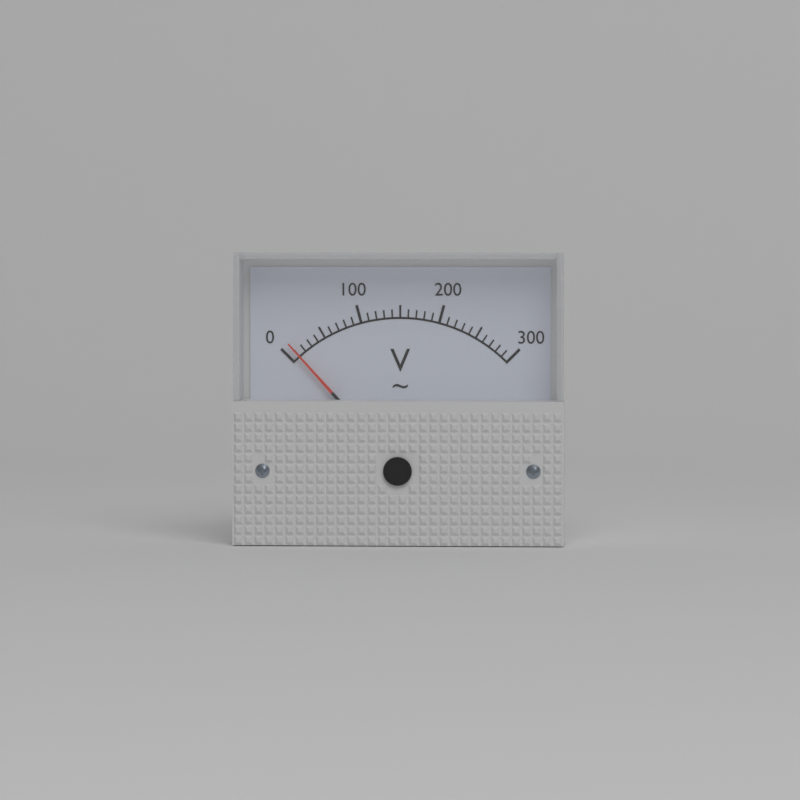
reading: 10 V
